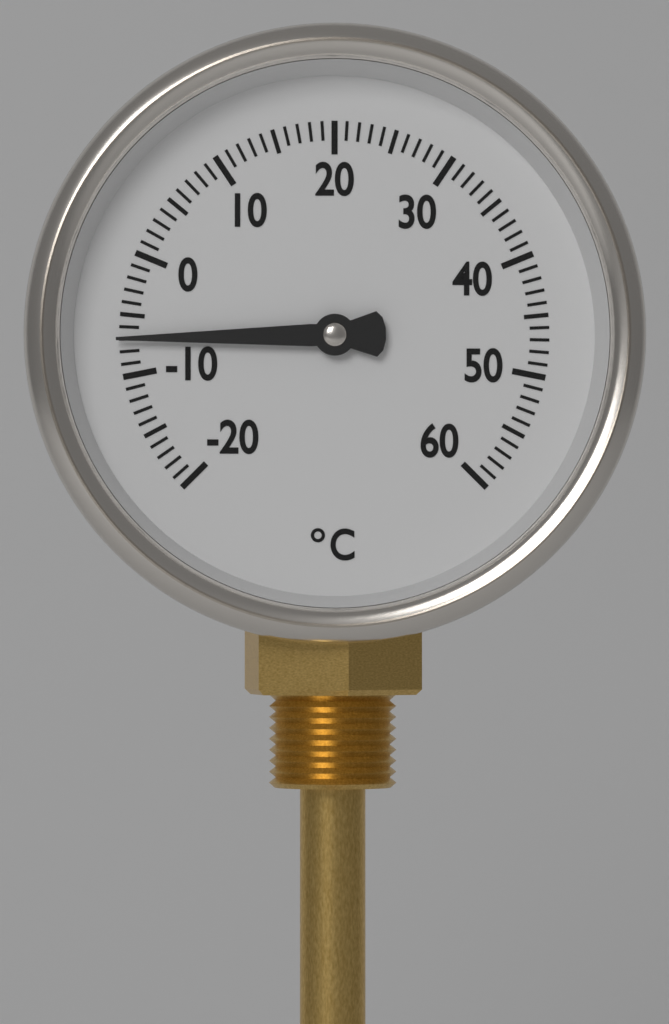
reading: -7 °C
